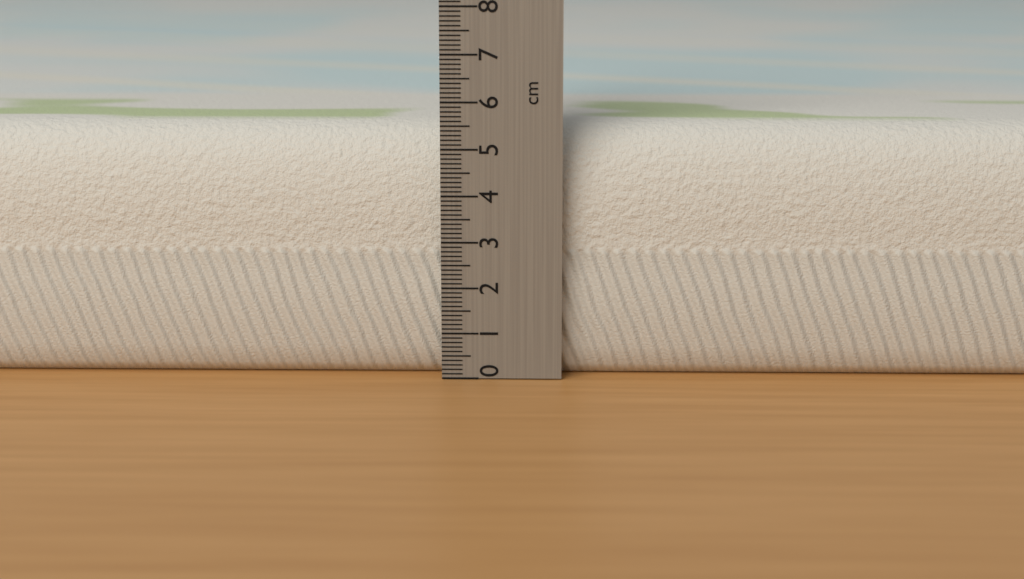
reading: 5.5 cm
